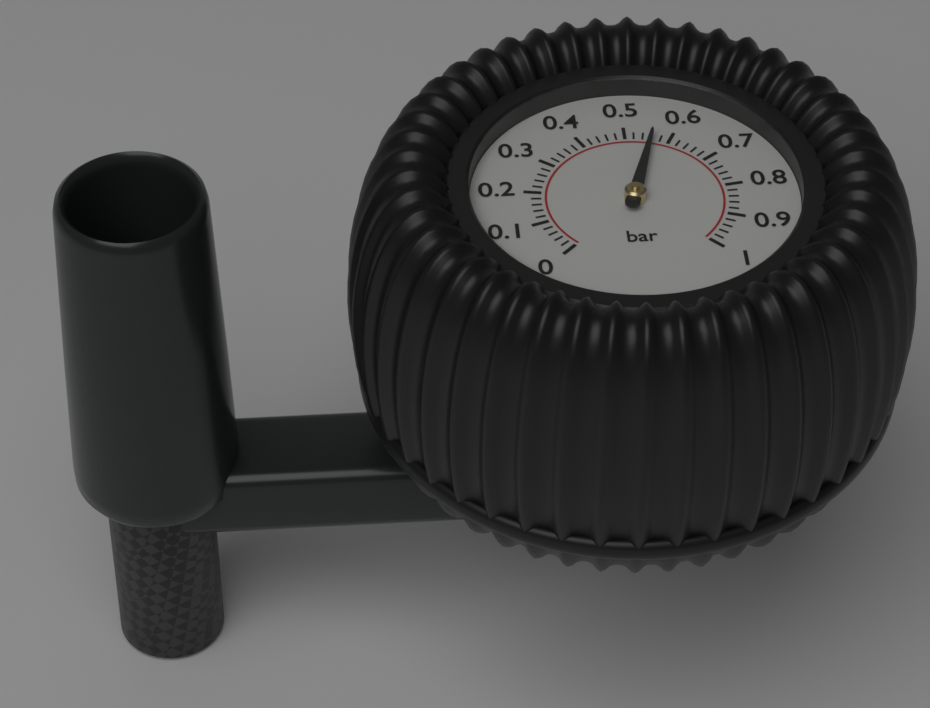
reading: 0.56 bar
